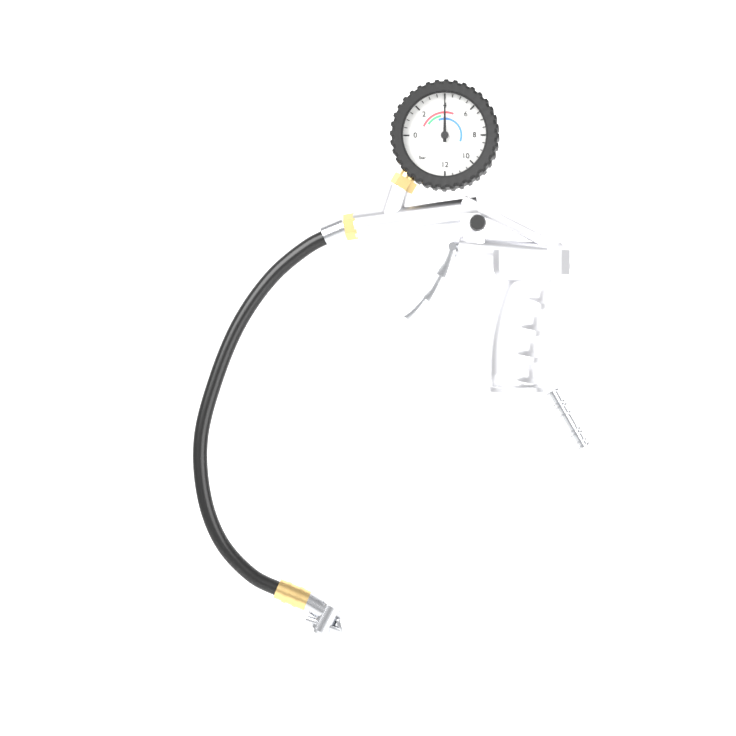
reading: 4.0 bar
